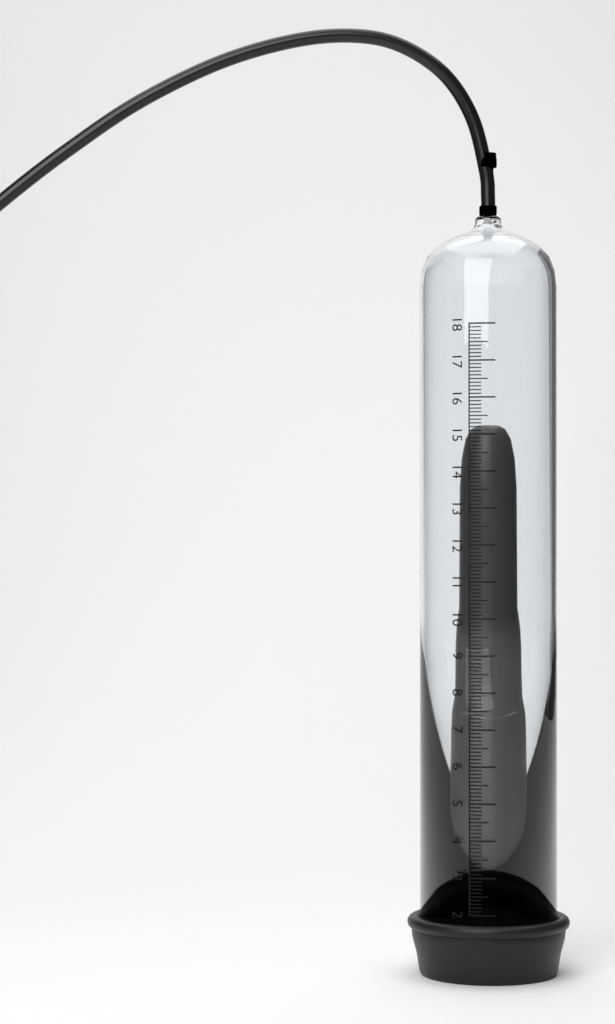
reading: 15.3 (no unit)
